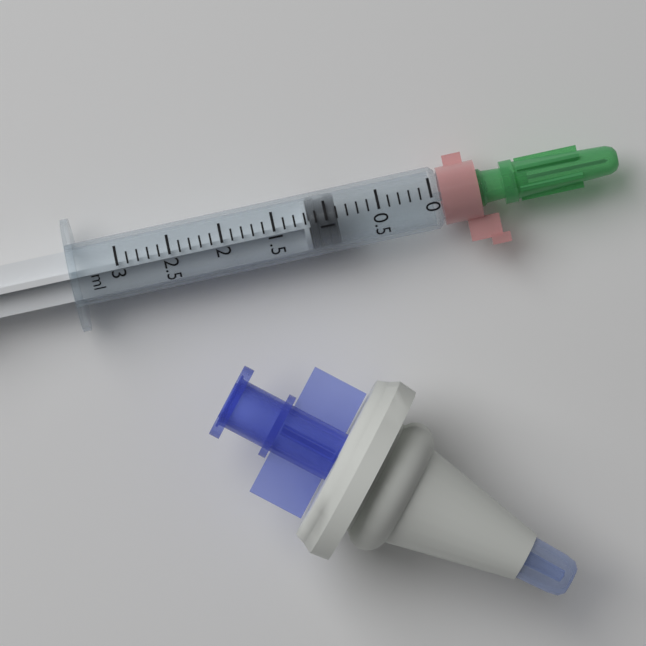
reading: 0.9 ml
